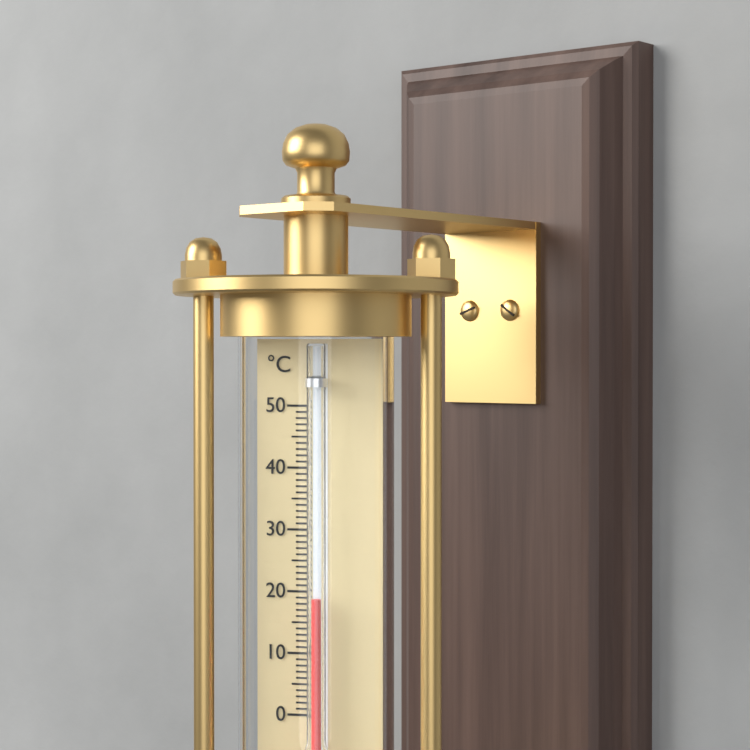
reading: 19 °C
